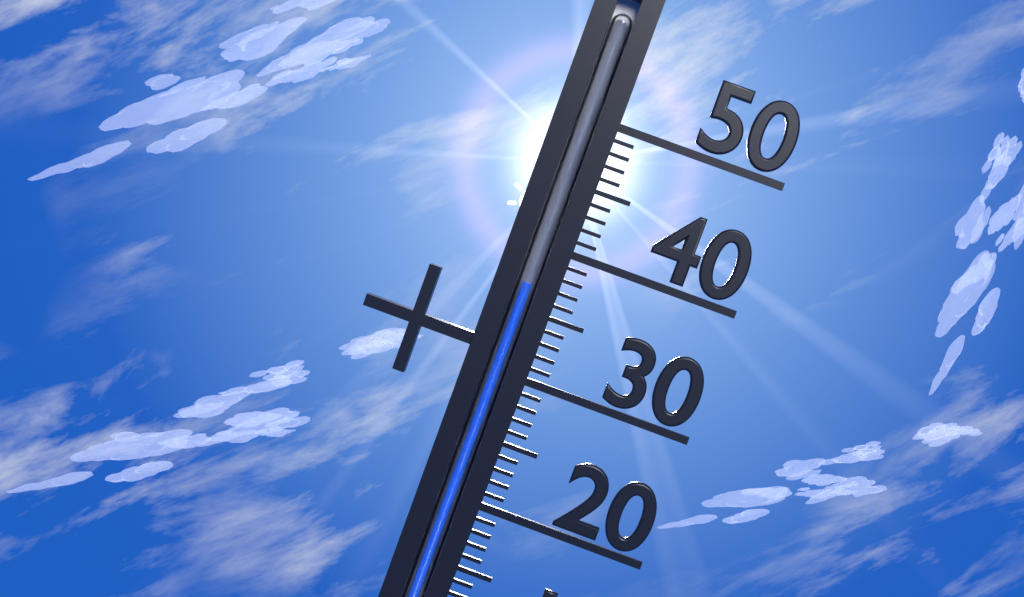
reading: 37 °C
